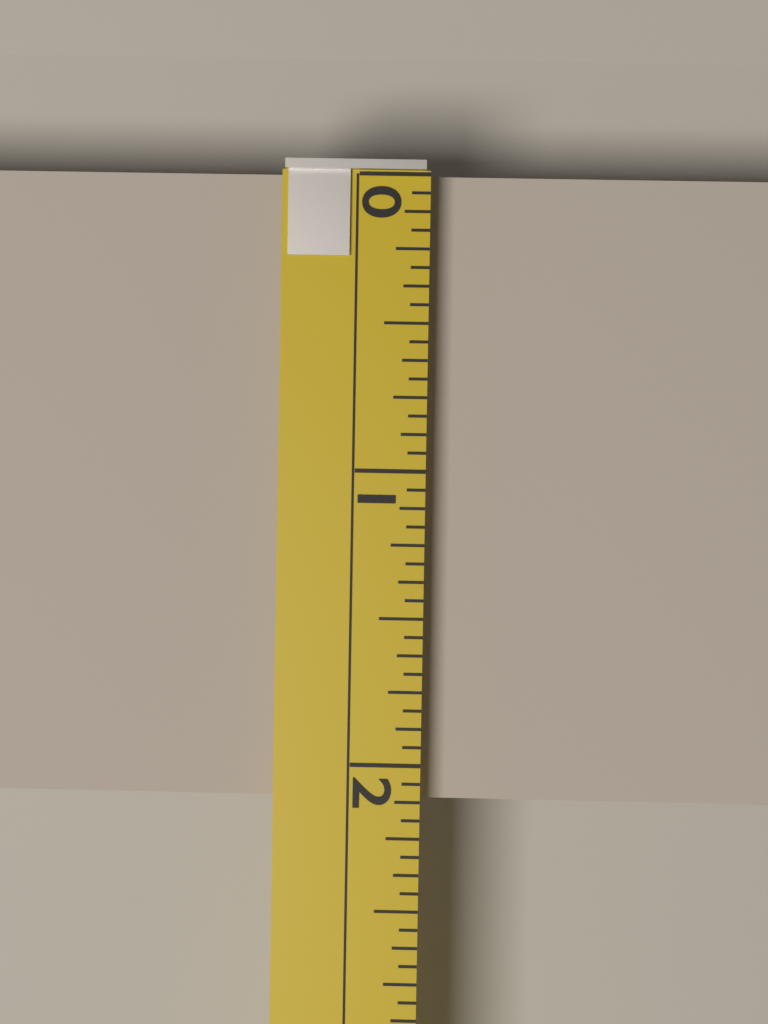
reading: 2.1250 (no unit)
